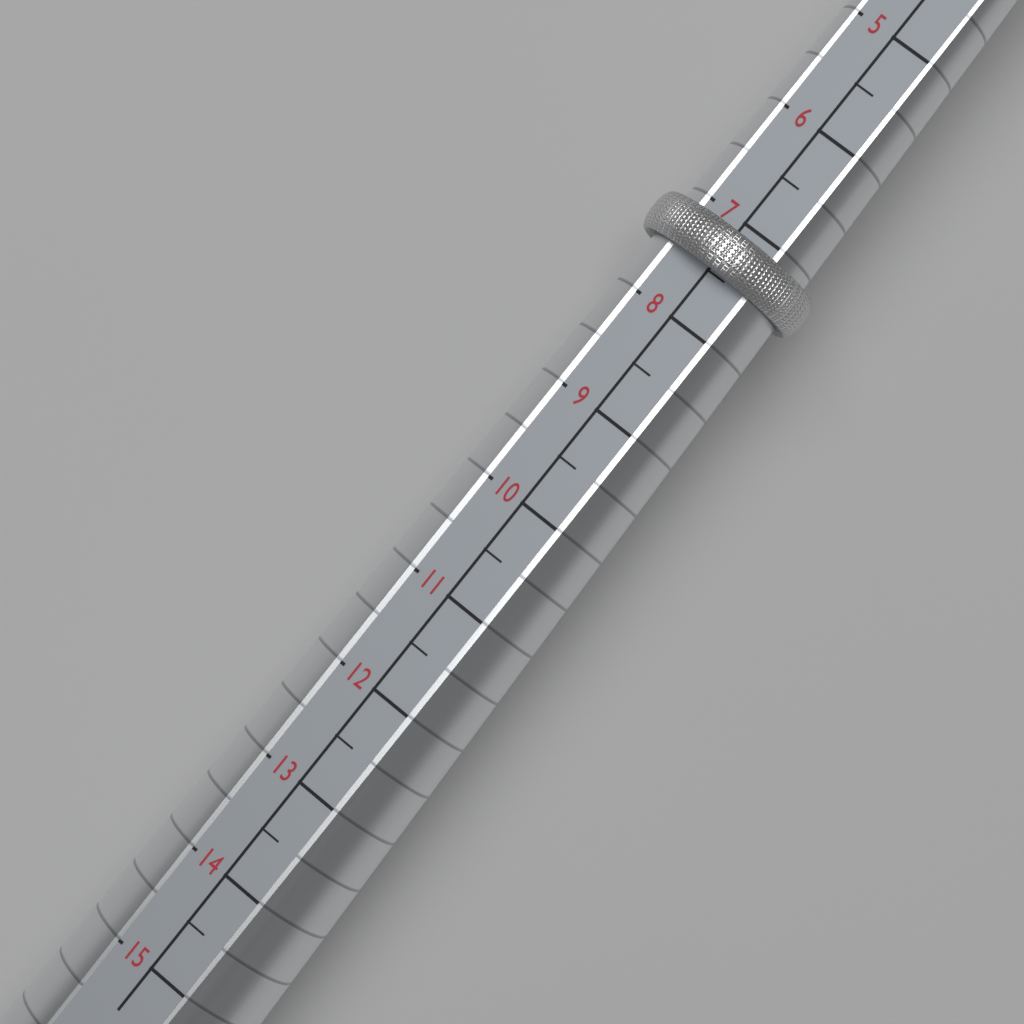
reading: 7.5 (no unit)
